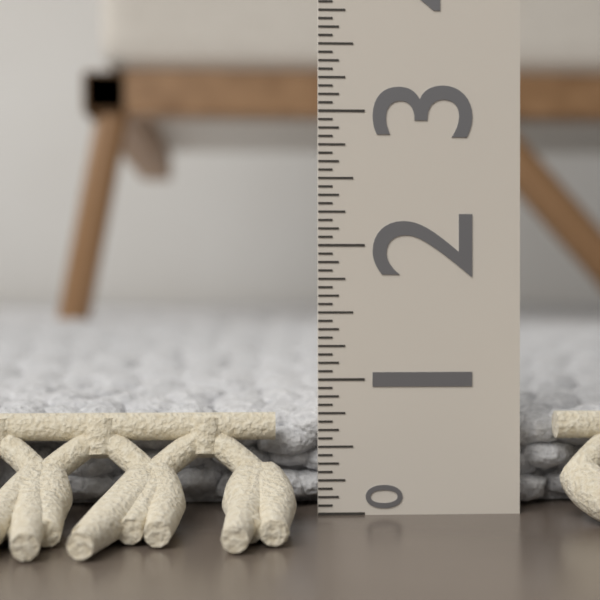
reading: 0.8125 (no unit)
